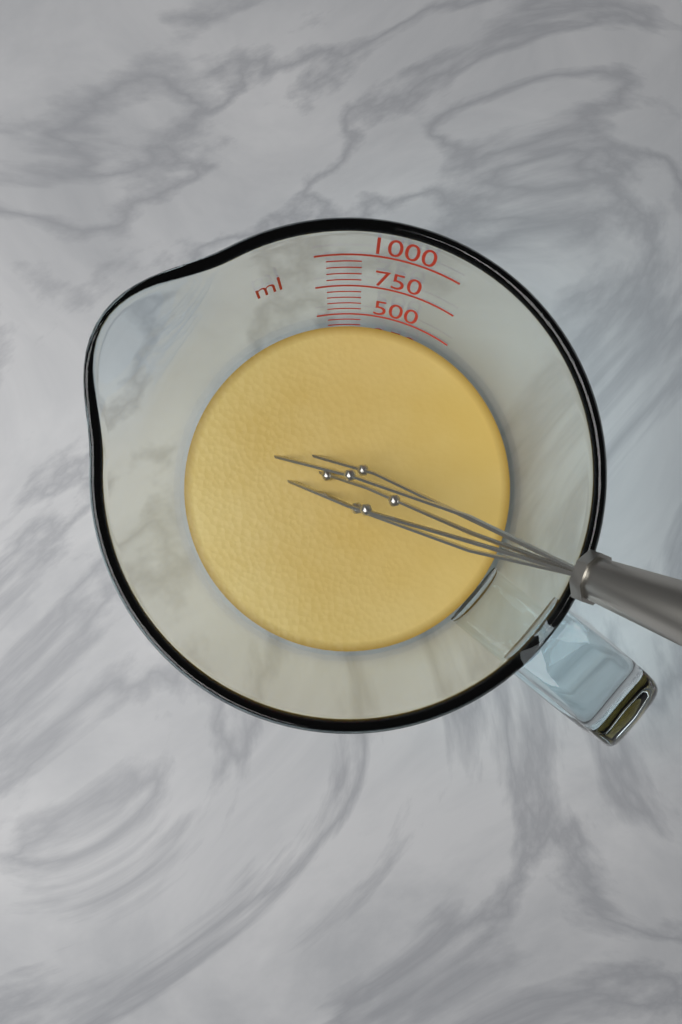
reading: 400 ml
